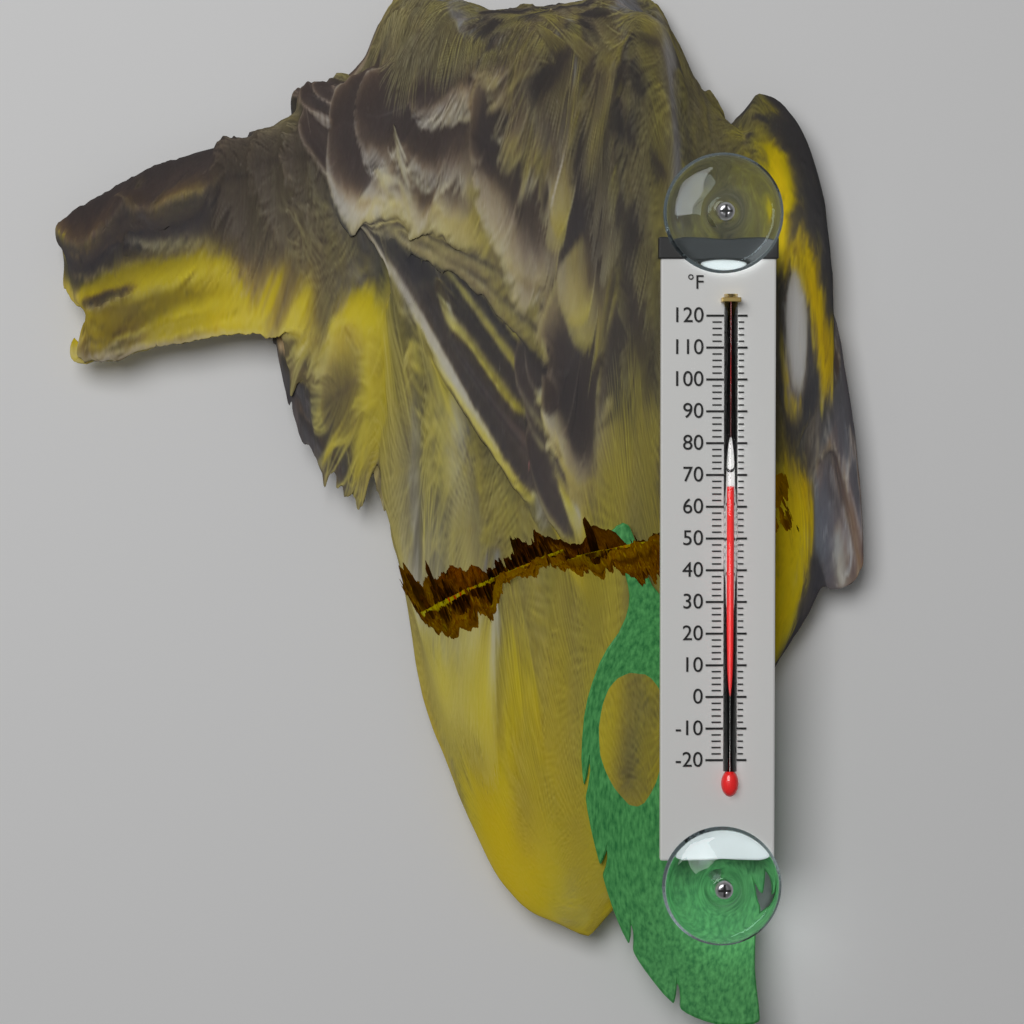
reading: 66 °F
